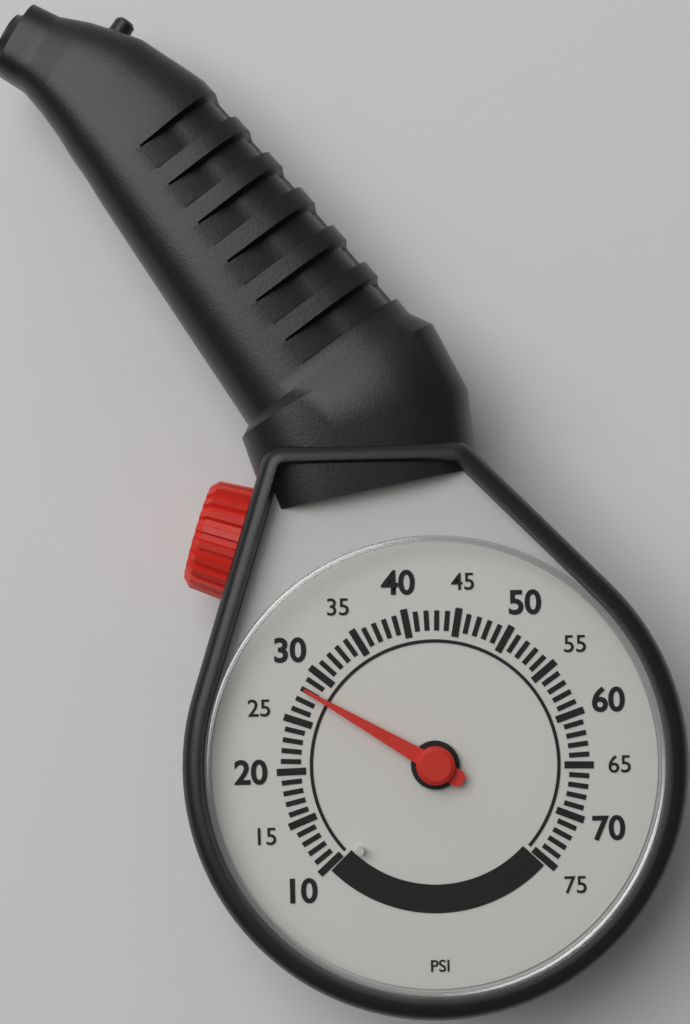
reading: 28 psi
